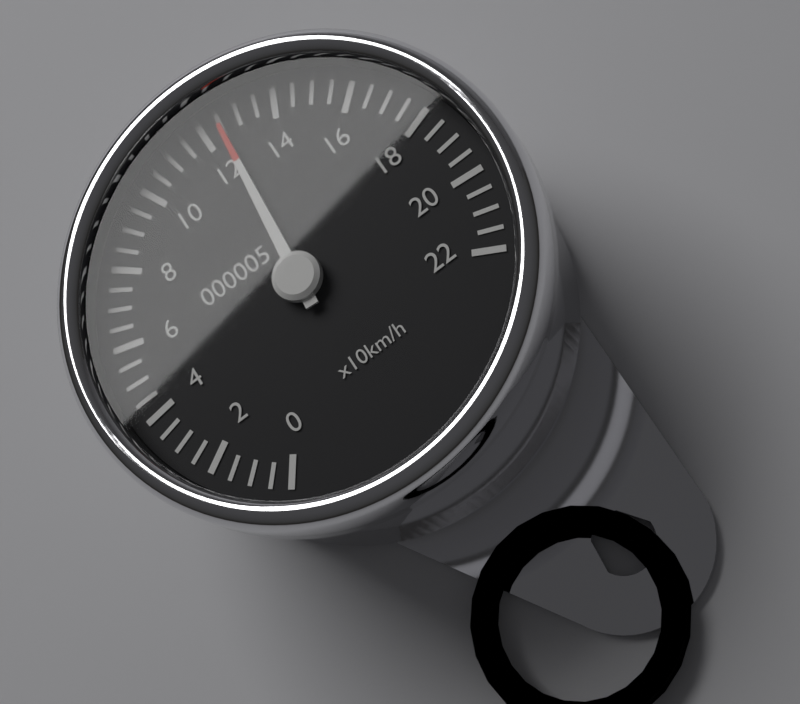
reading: 125 km/h
